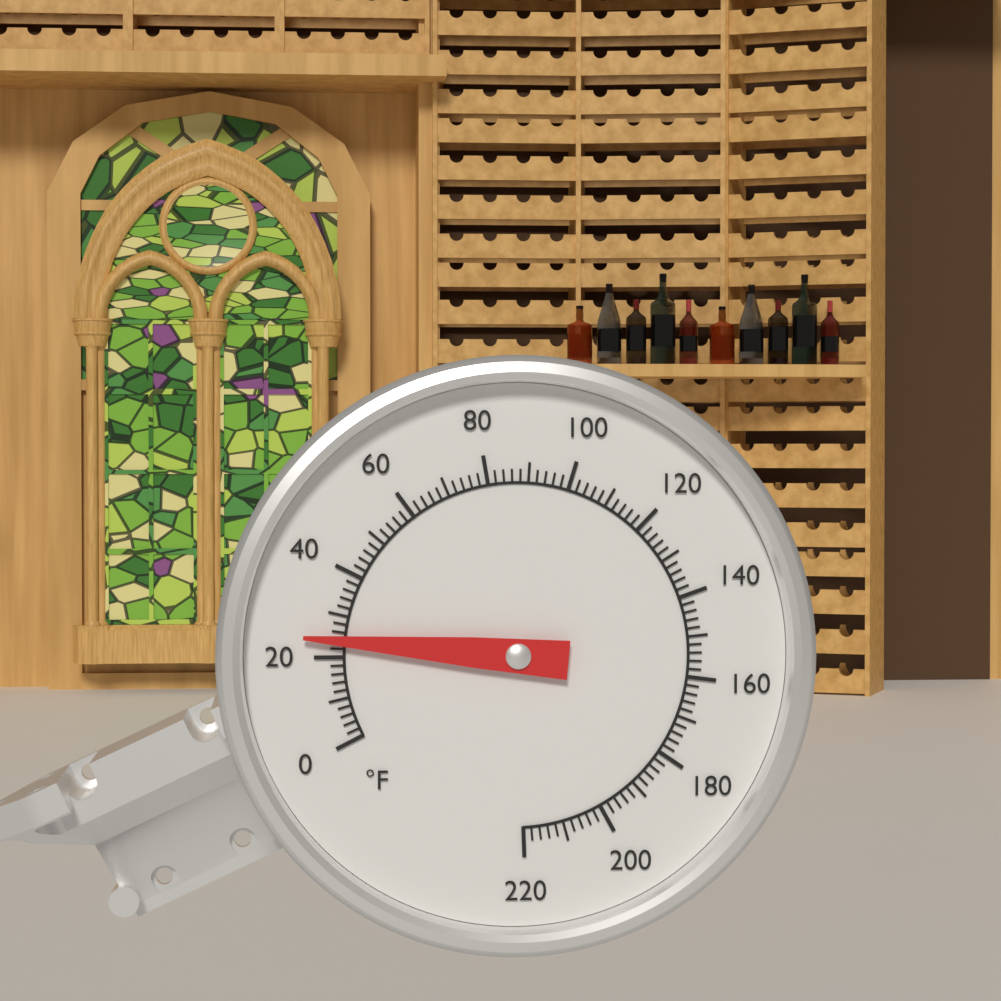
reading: 24 °F
